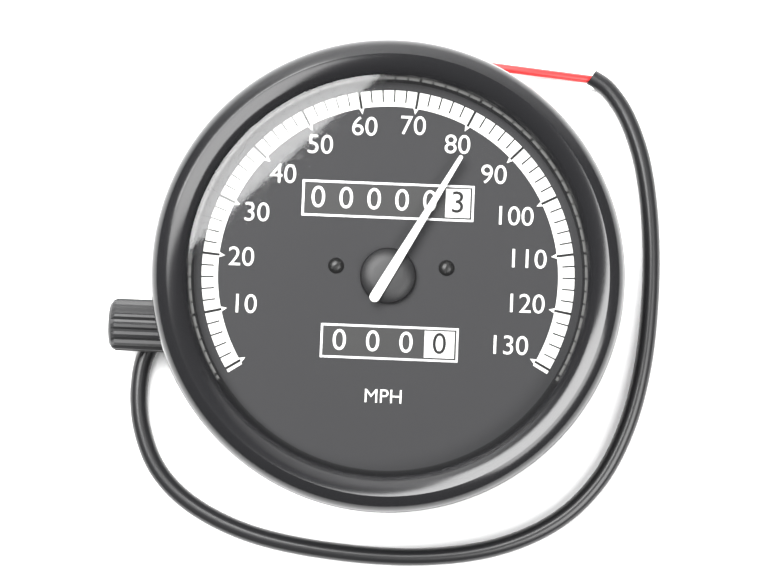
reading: 82 MPH
